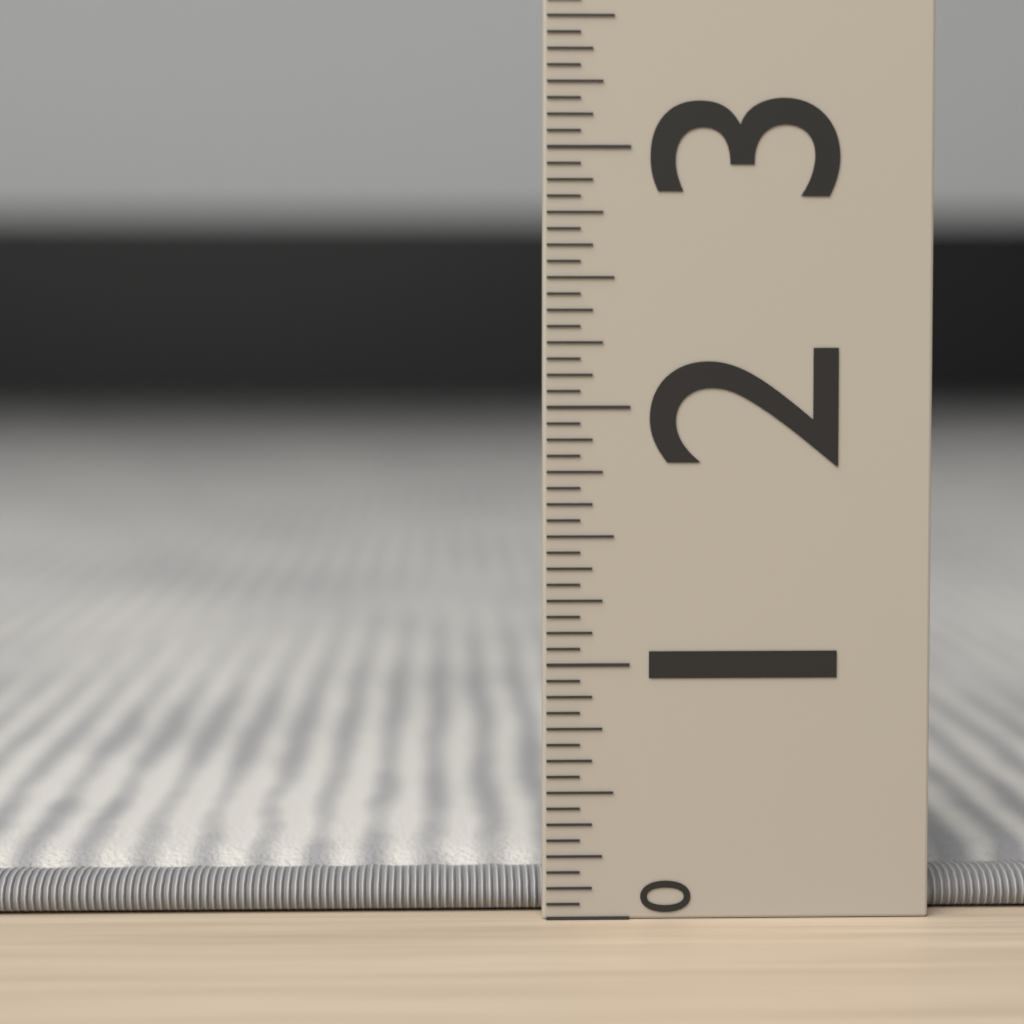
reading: 0.1875 (no unit)
